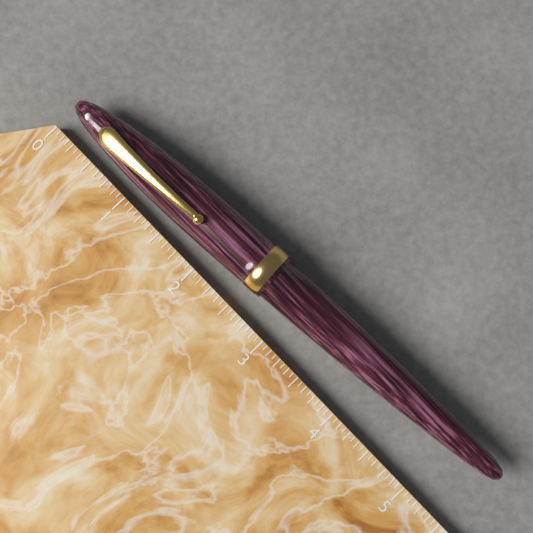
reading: 5.5625 (no unit)
